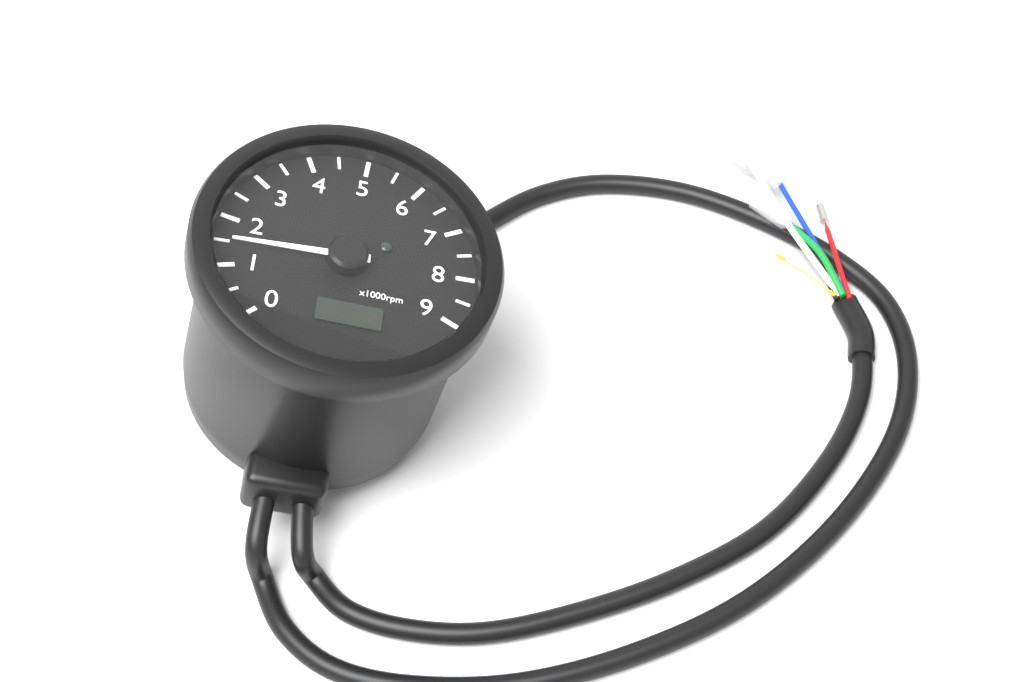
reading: 1500 rpm
